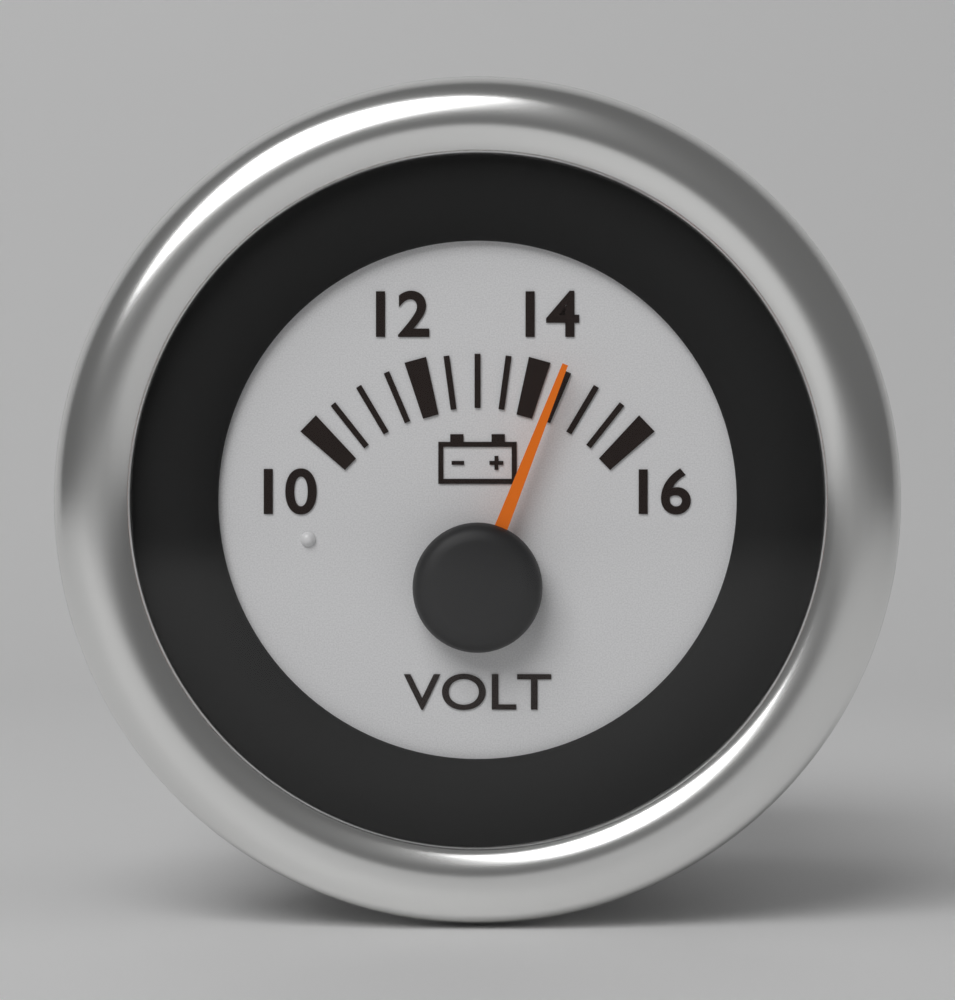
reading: 14.4 V
